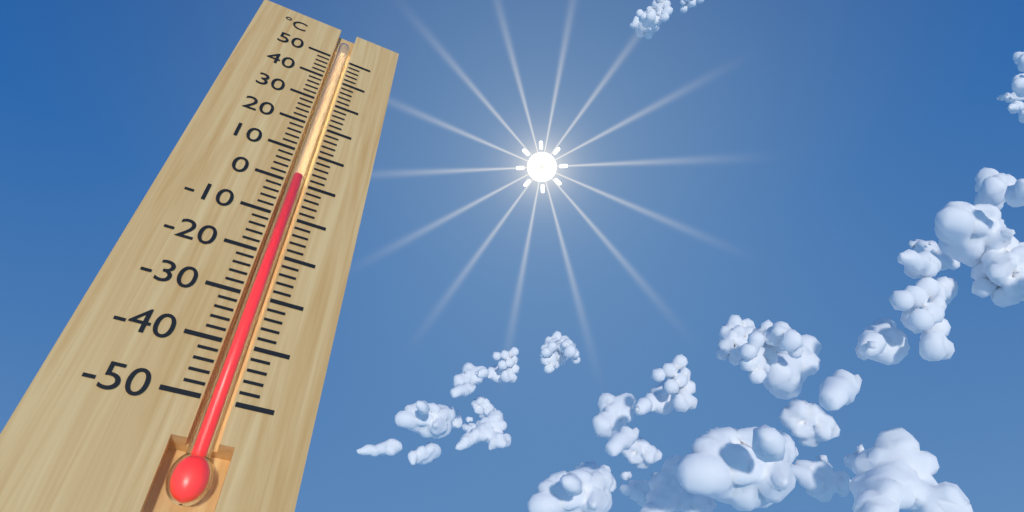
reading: 2 °C
